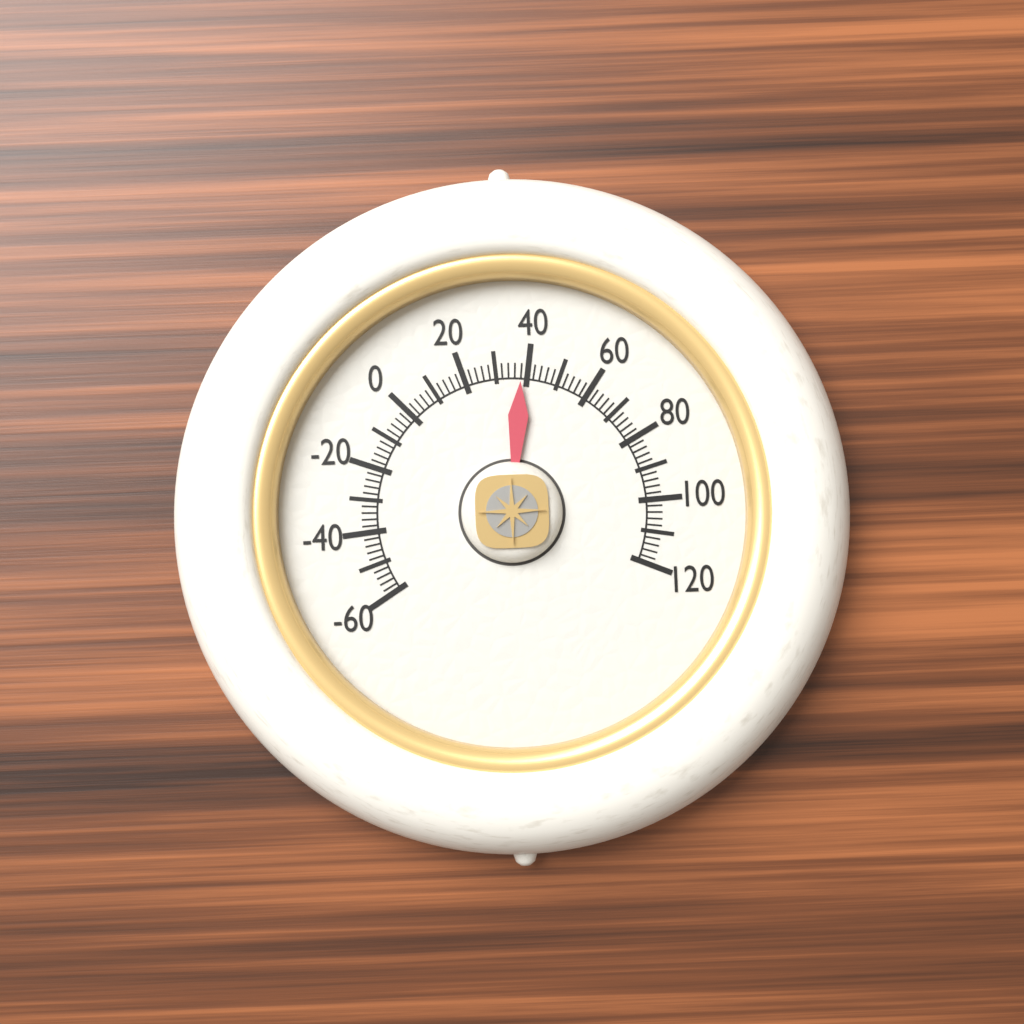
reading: 38 (no unit)
